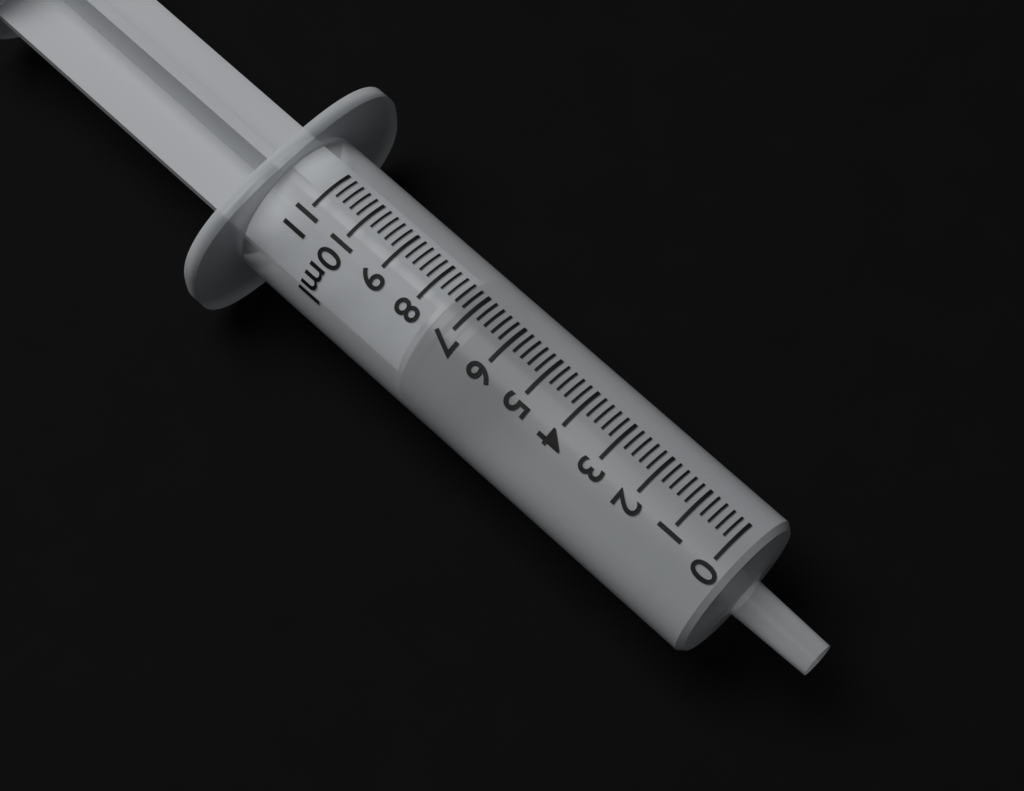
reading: 6.6 ml
